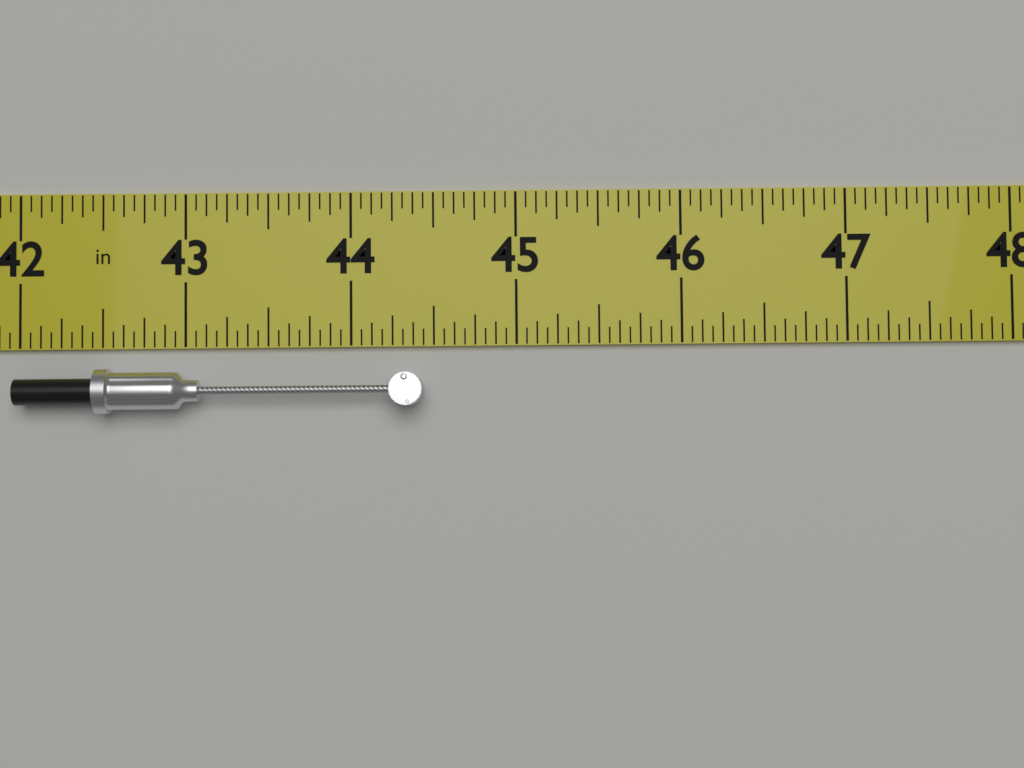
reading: 44.4375 in
